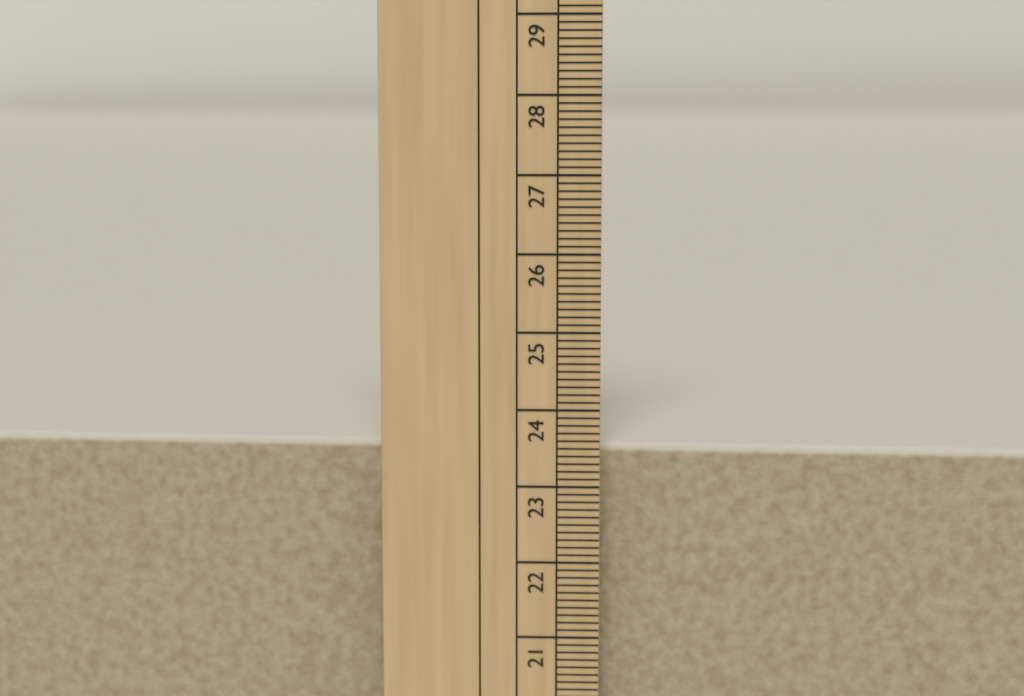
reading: 23.5 cm
